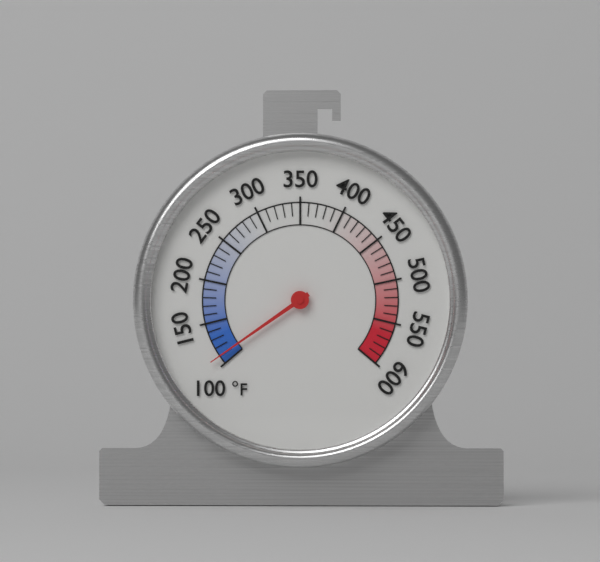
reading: 110 °F
